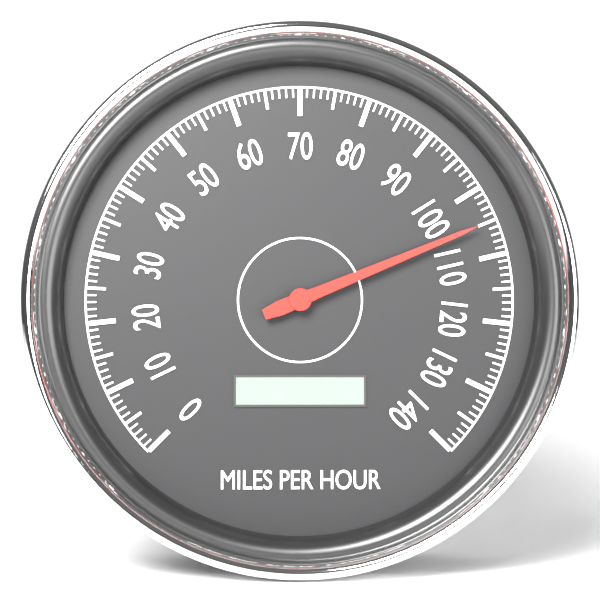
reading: 105 mph
